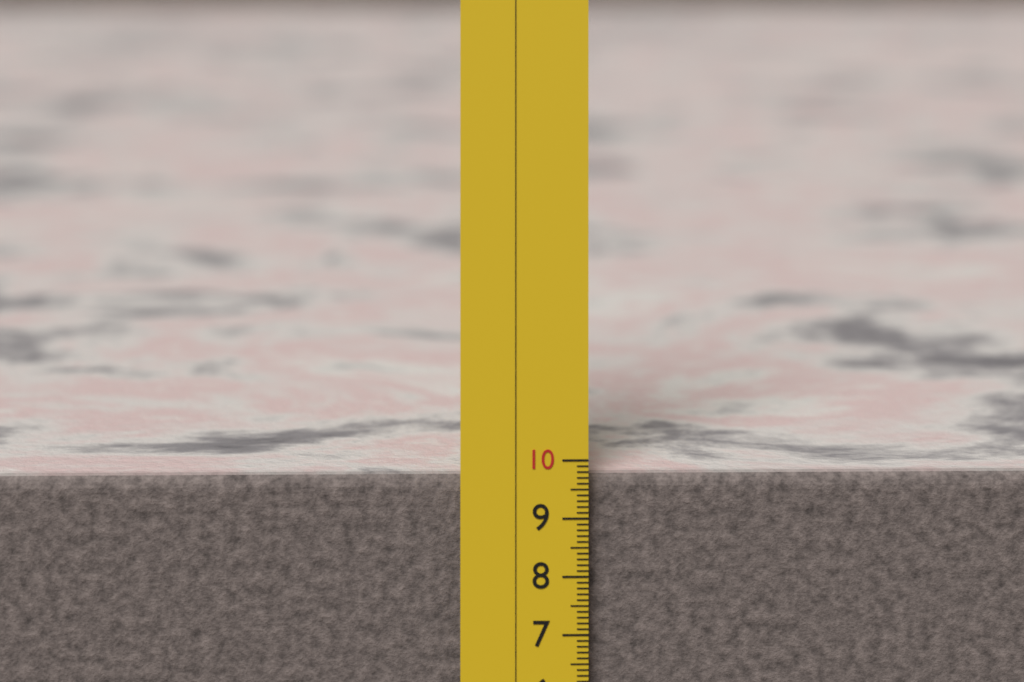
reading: 9.7 (no unit)
